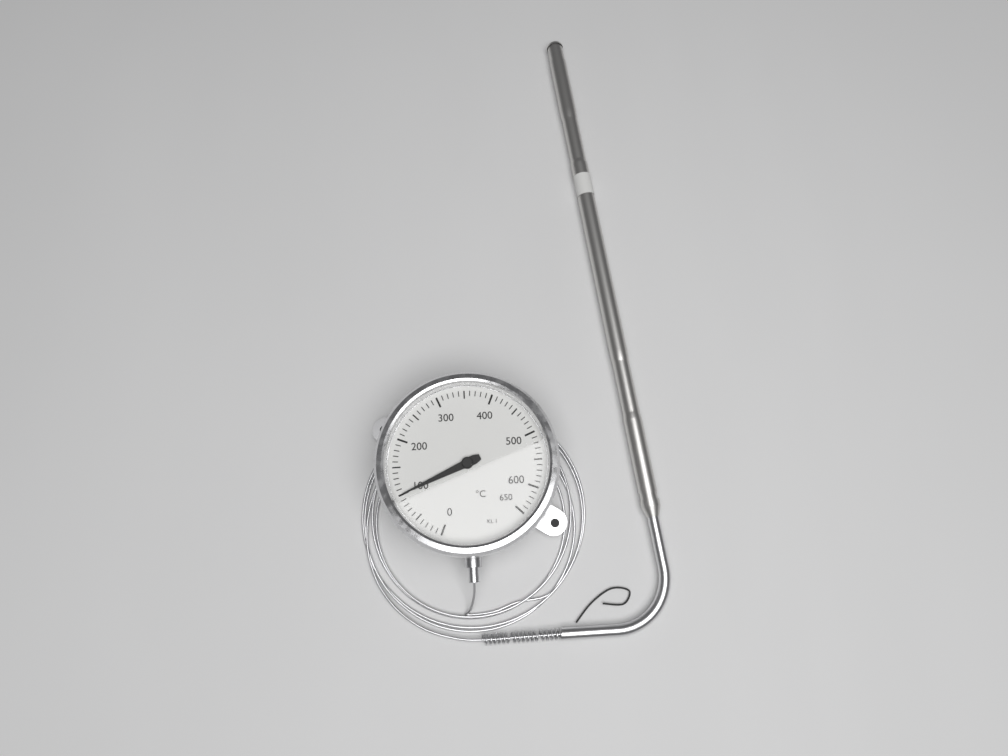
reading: 100 °C
